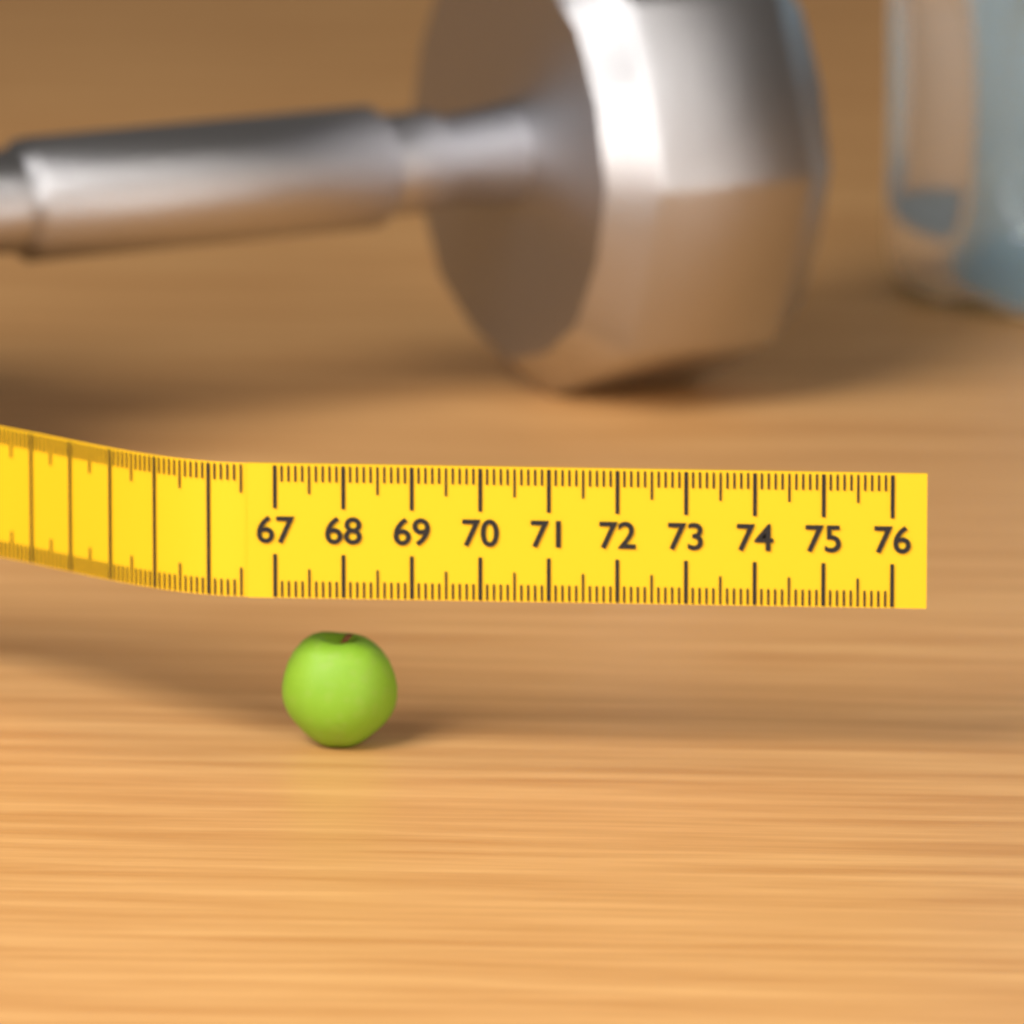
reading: 68.7 (no unit)
